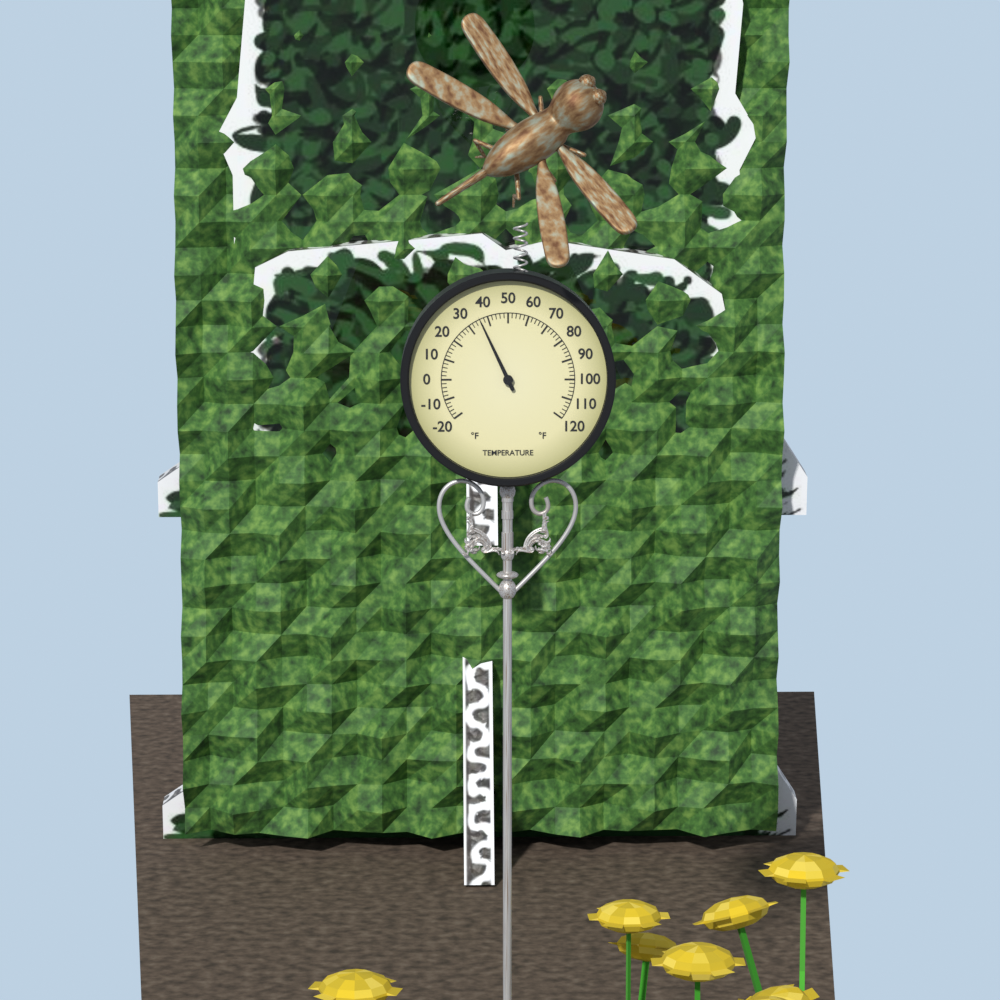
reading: 36 °F
